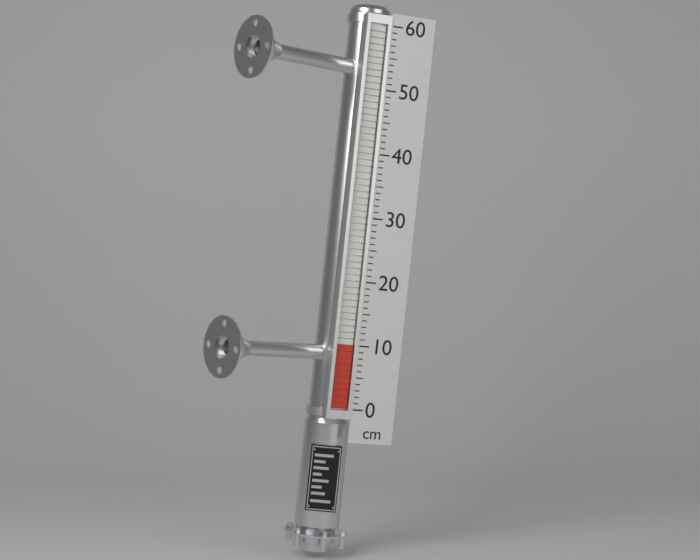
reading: 10 cm
